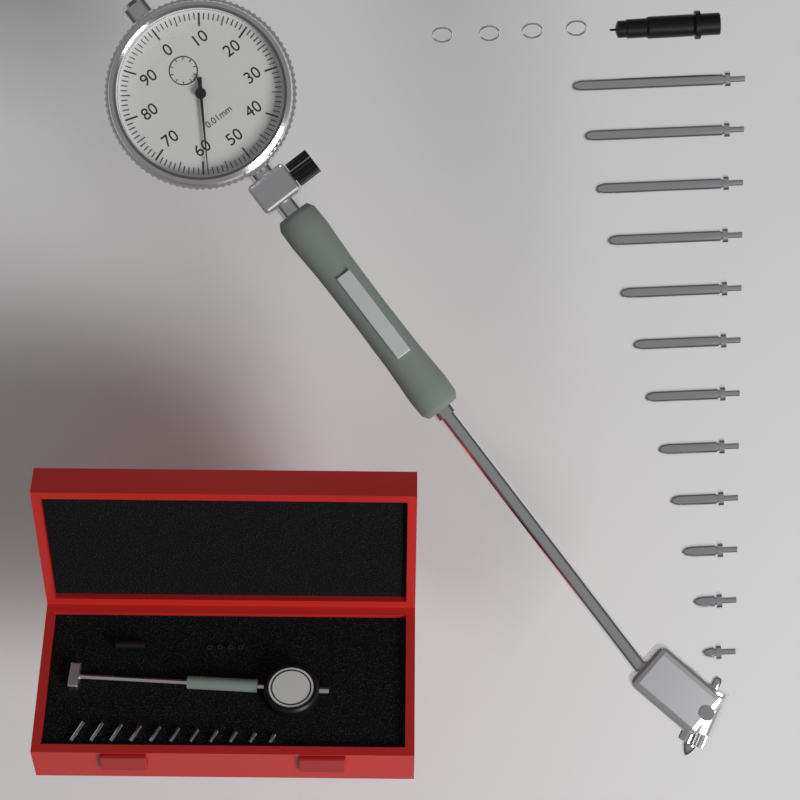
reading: 0.59 mm
